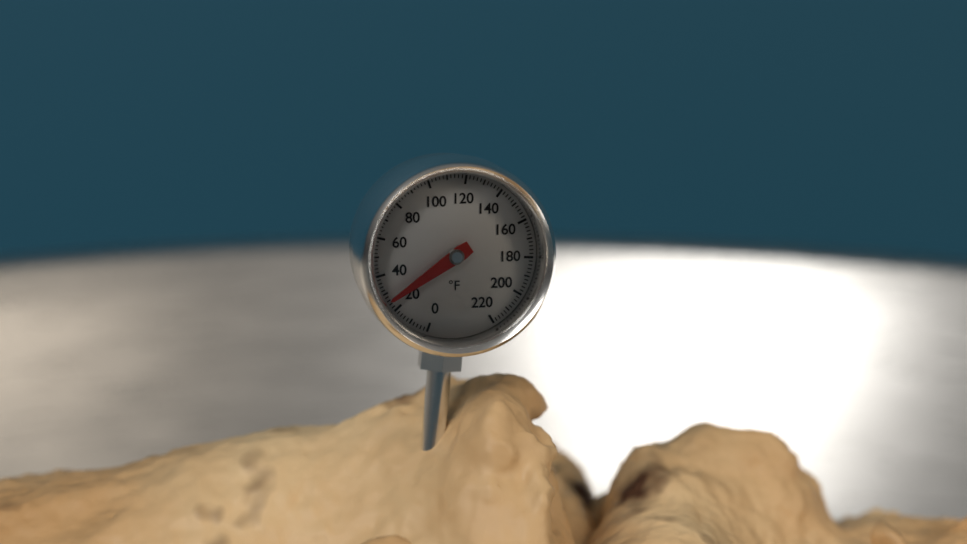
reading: 26 °F
